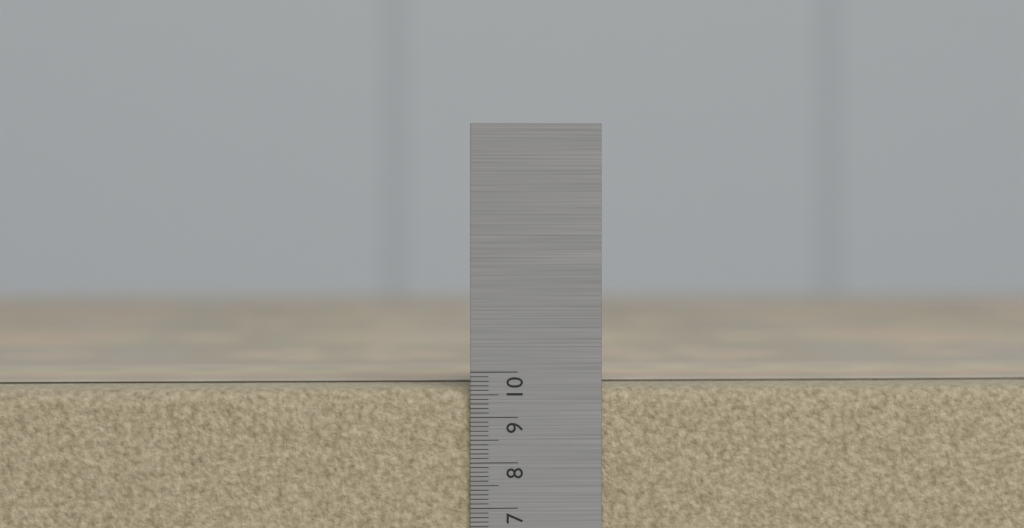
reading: 9.7 (no unit)
